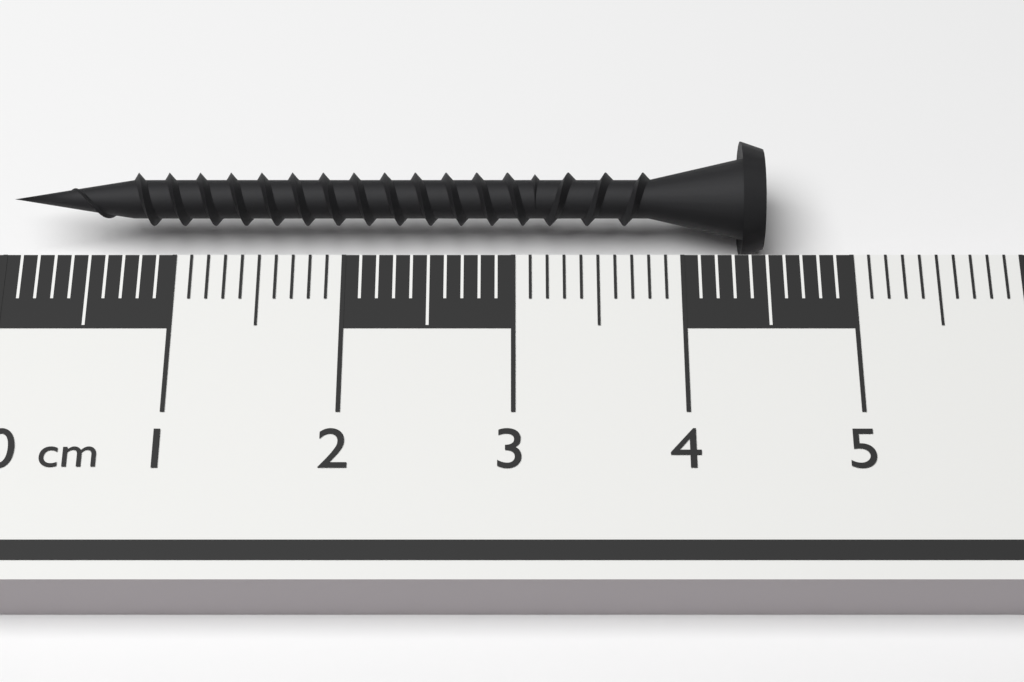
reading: 4.5 cm
